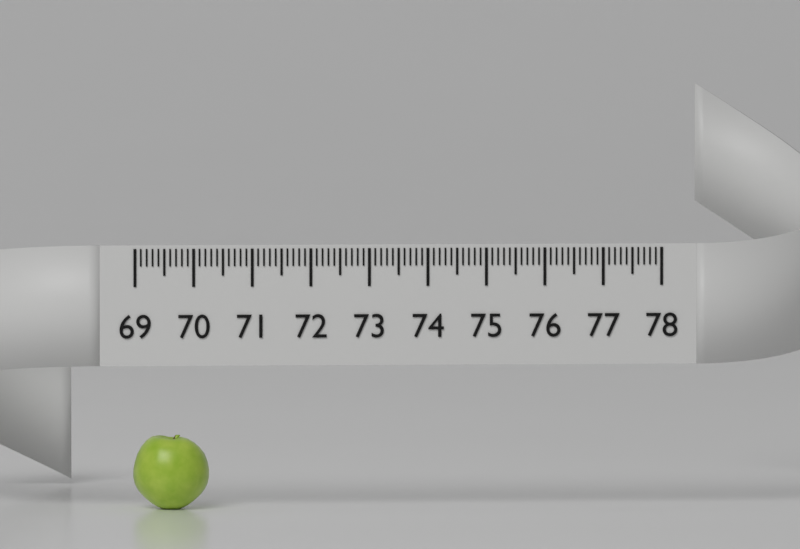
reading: 70.3 (no unit)
